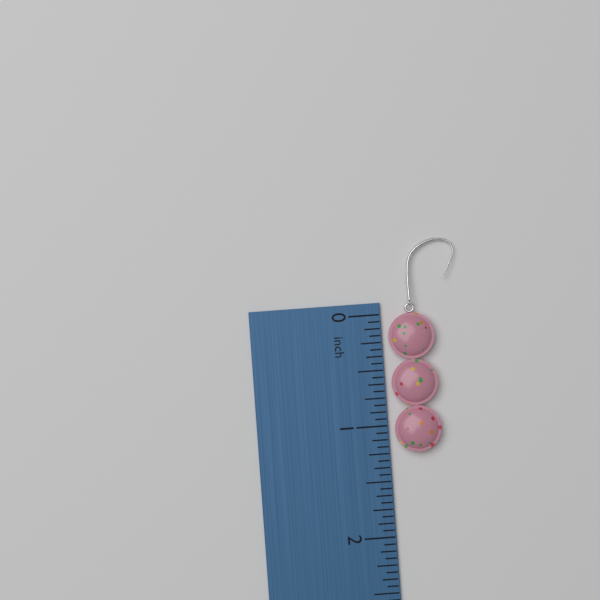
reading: 1.2500 inch
